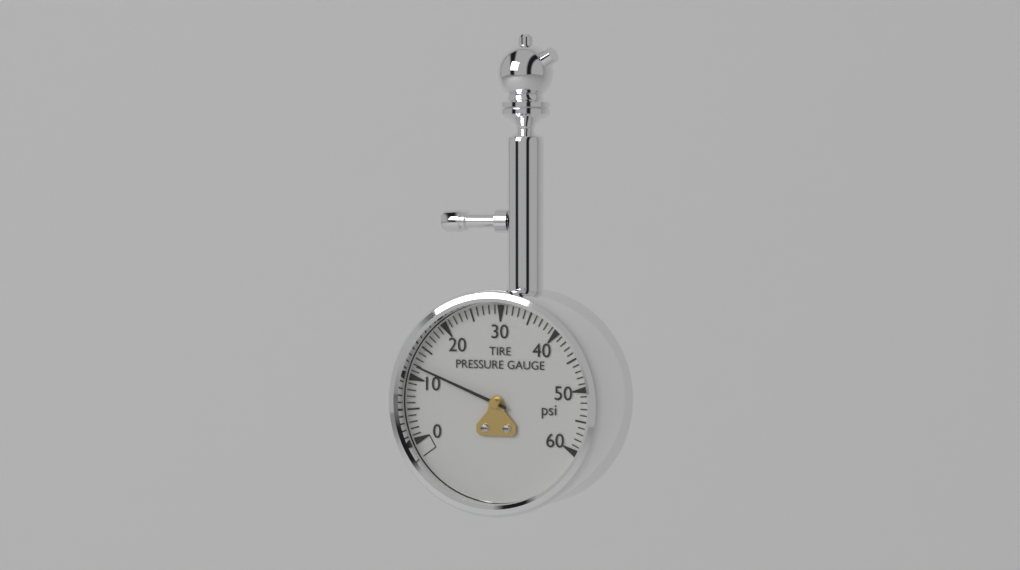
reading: 12 psi
